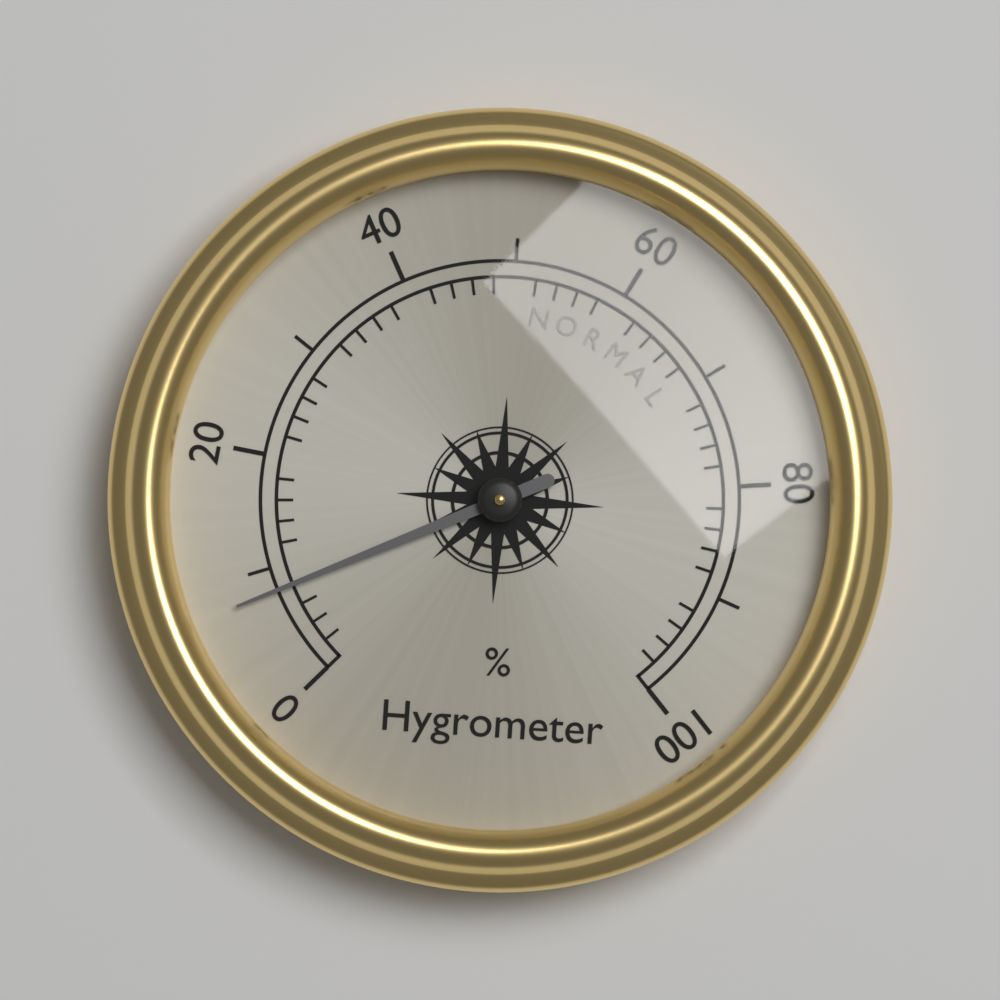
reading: 8 %
